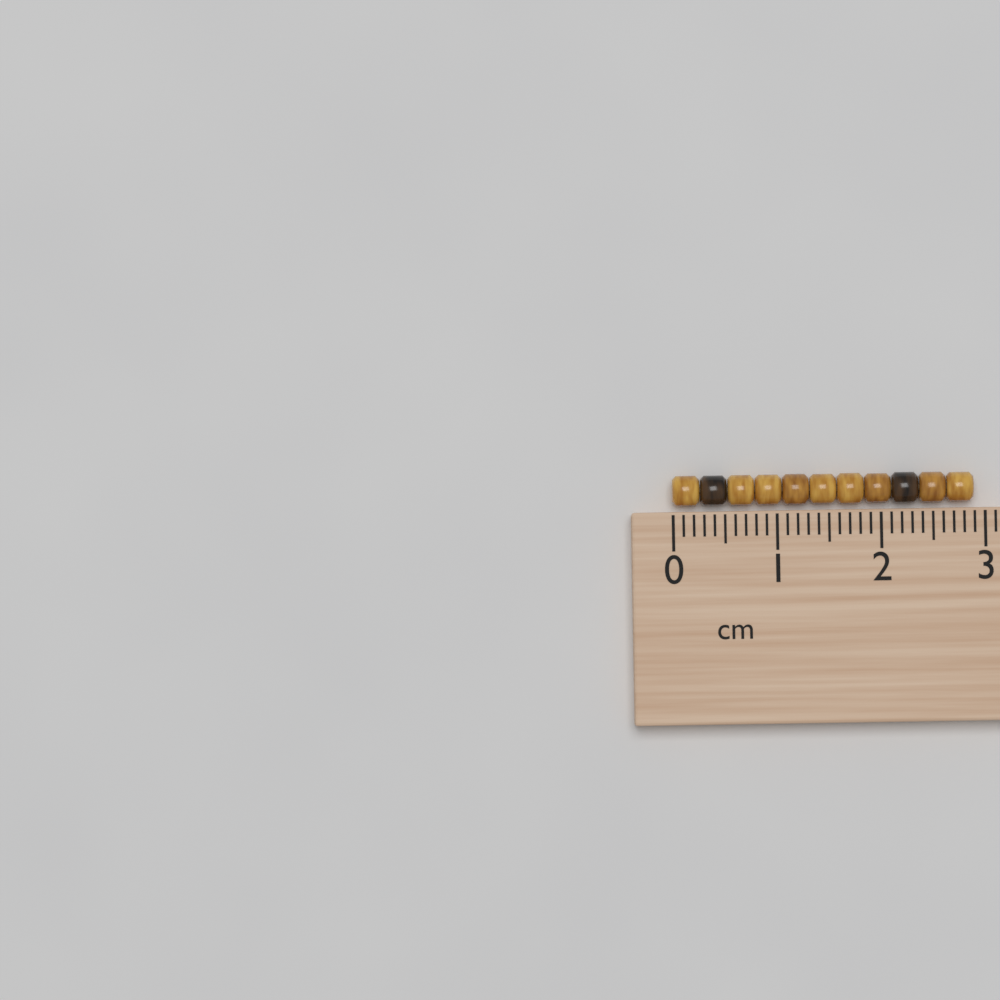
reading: 2.9 cm
